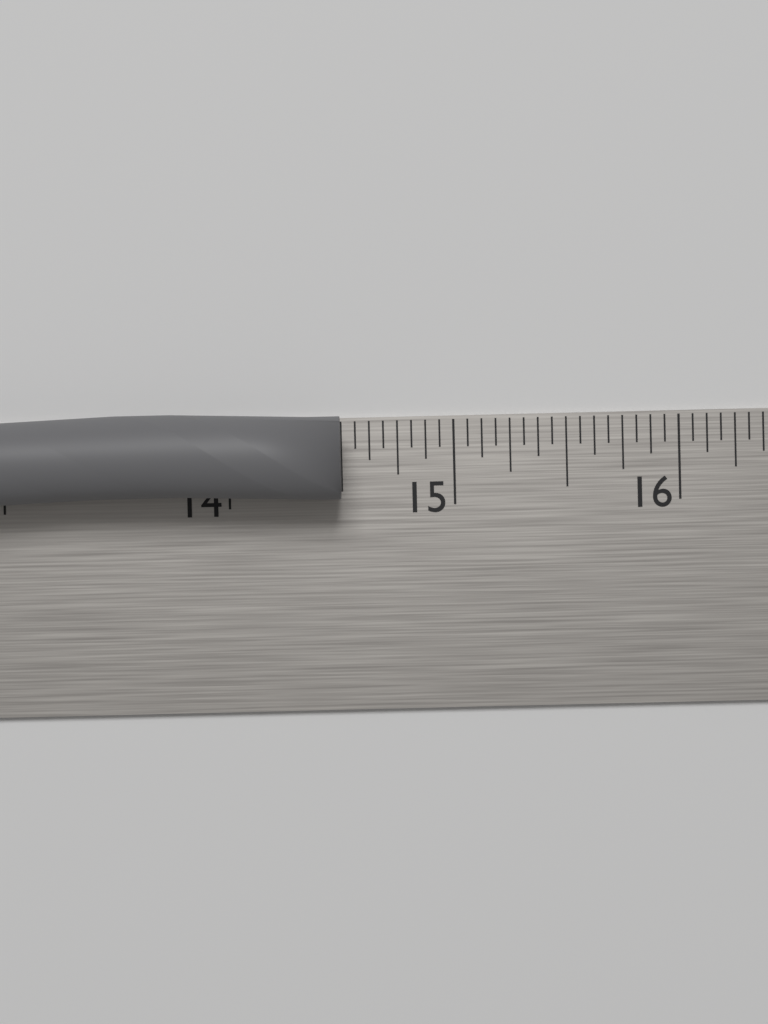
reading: 14.5000 in
